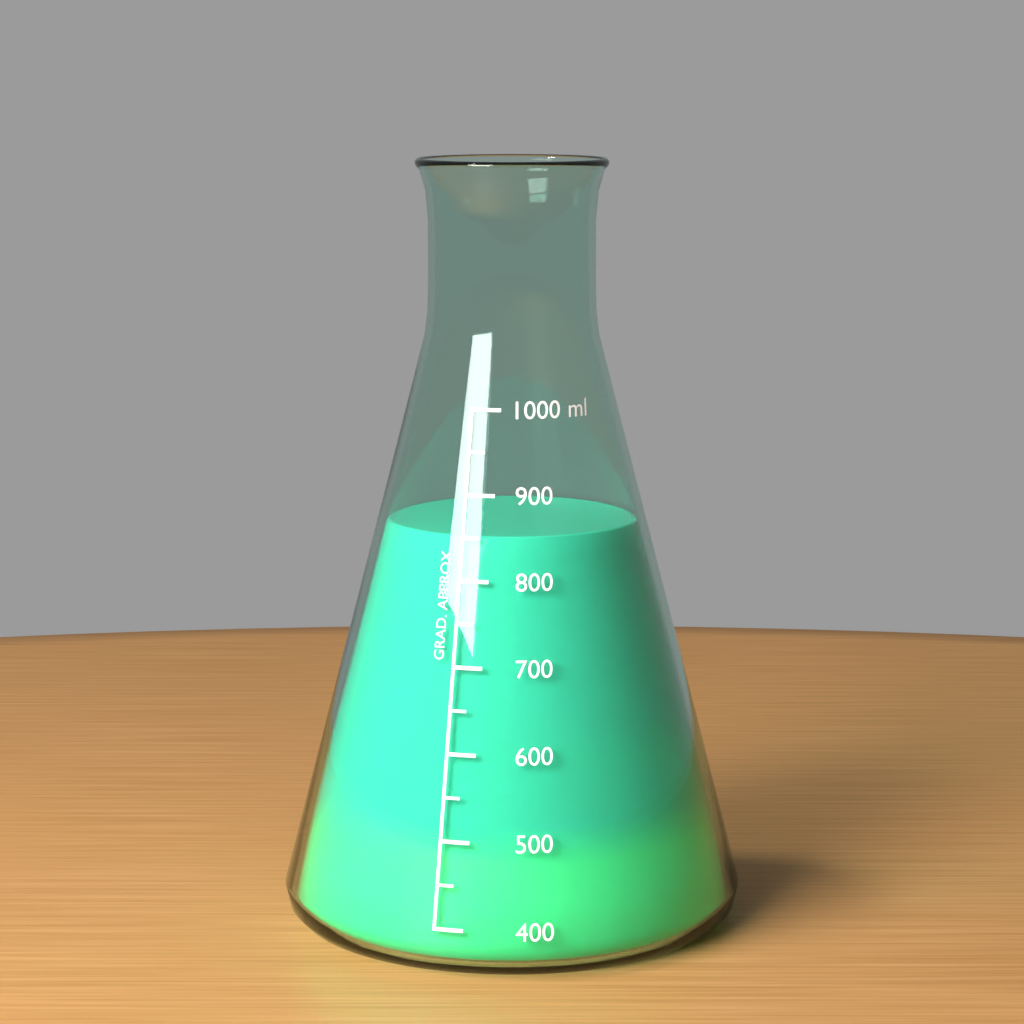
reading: 850 ml
